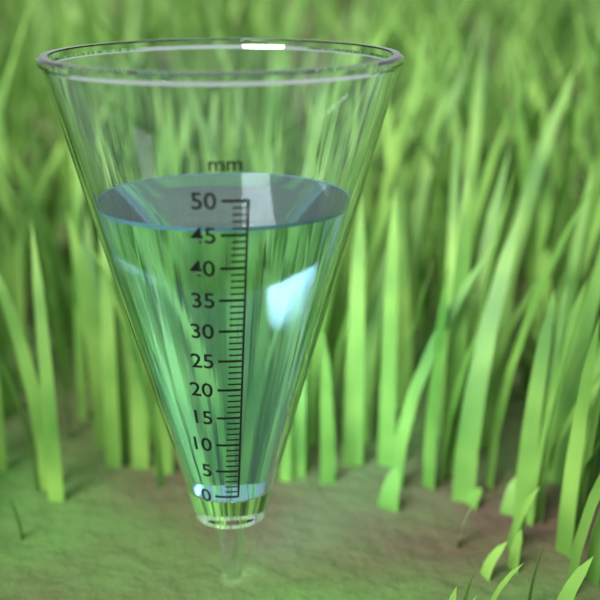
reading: 46 mm
